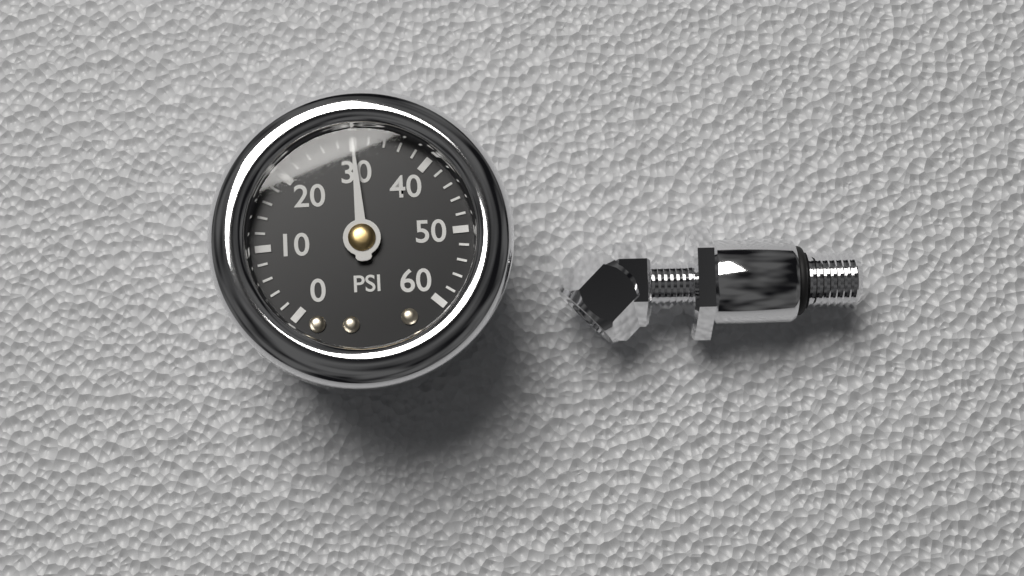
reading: 30 psi
